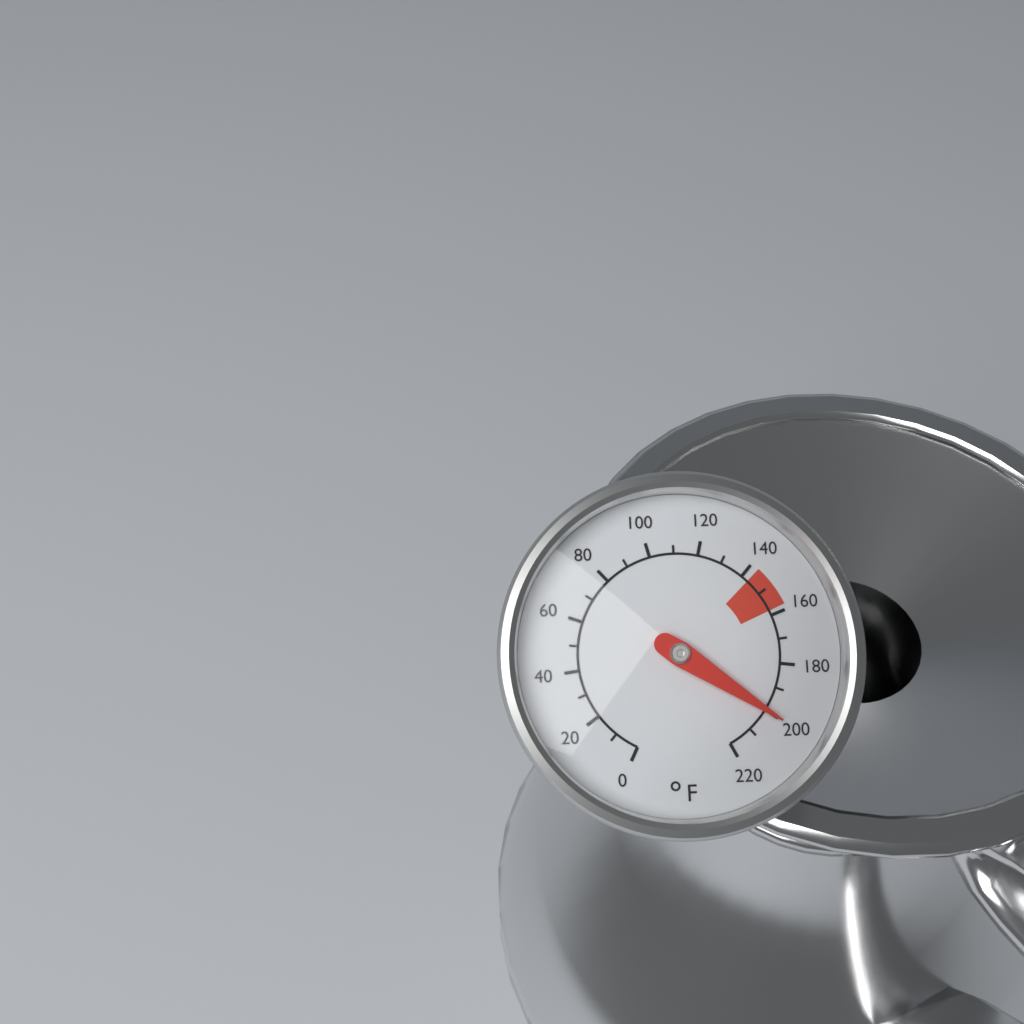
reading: 200 °F
